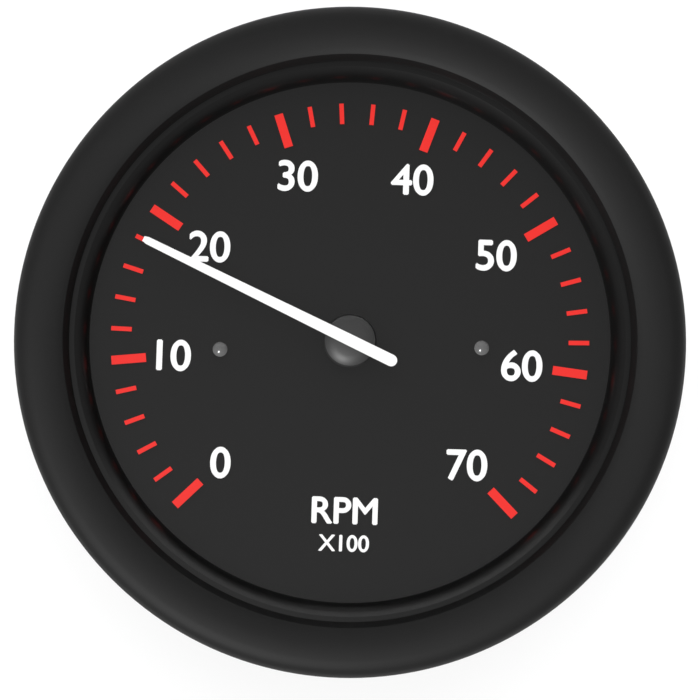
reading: 18 RPM x100
